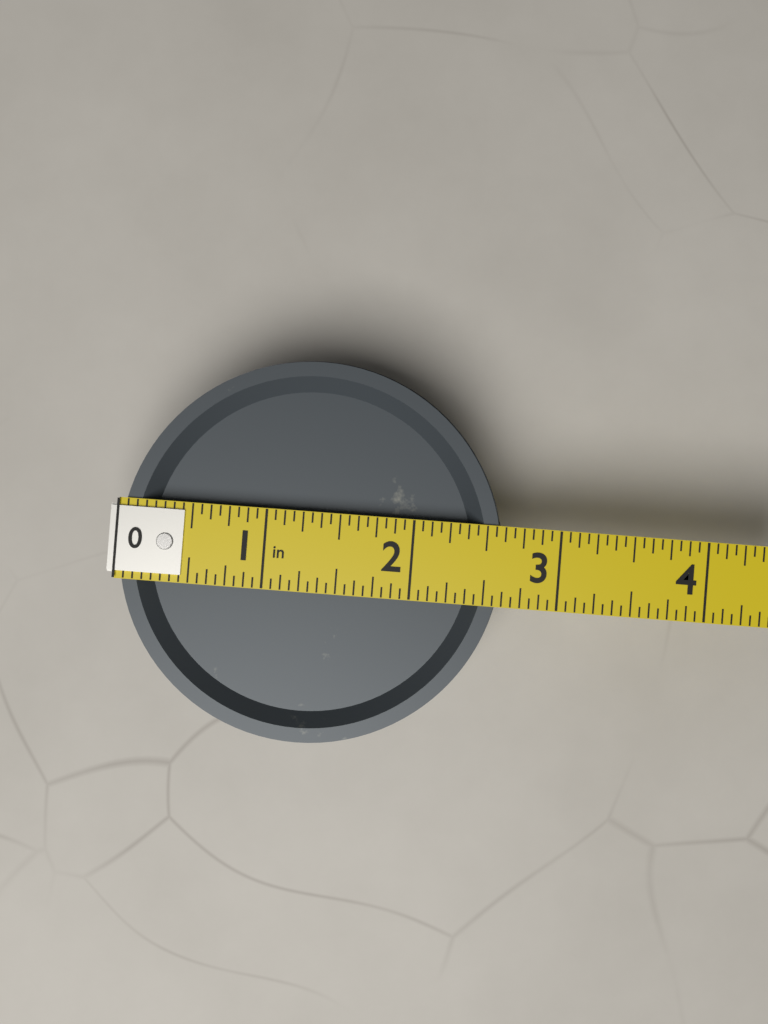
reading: 2.6250 in
